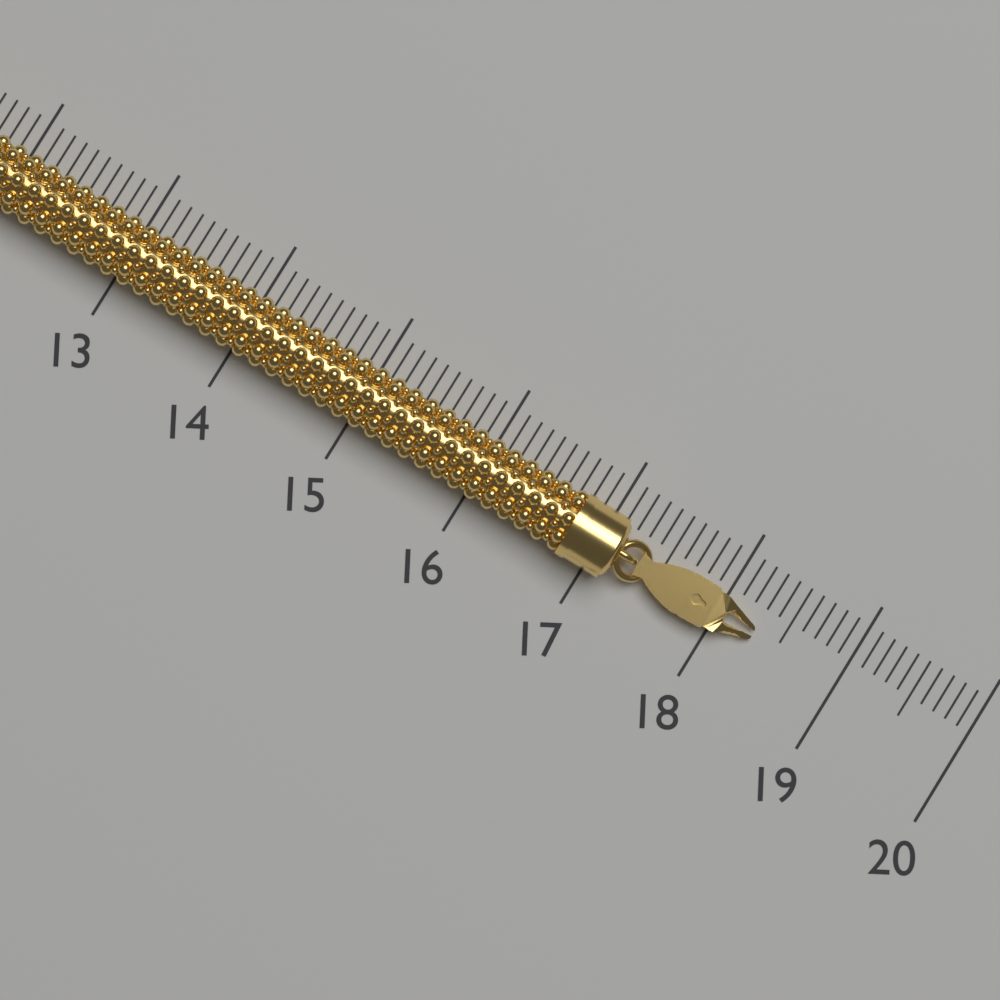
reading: 18.3 (no unit)
